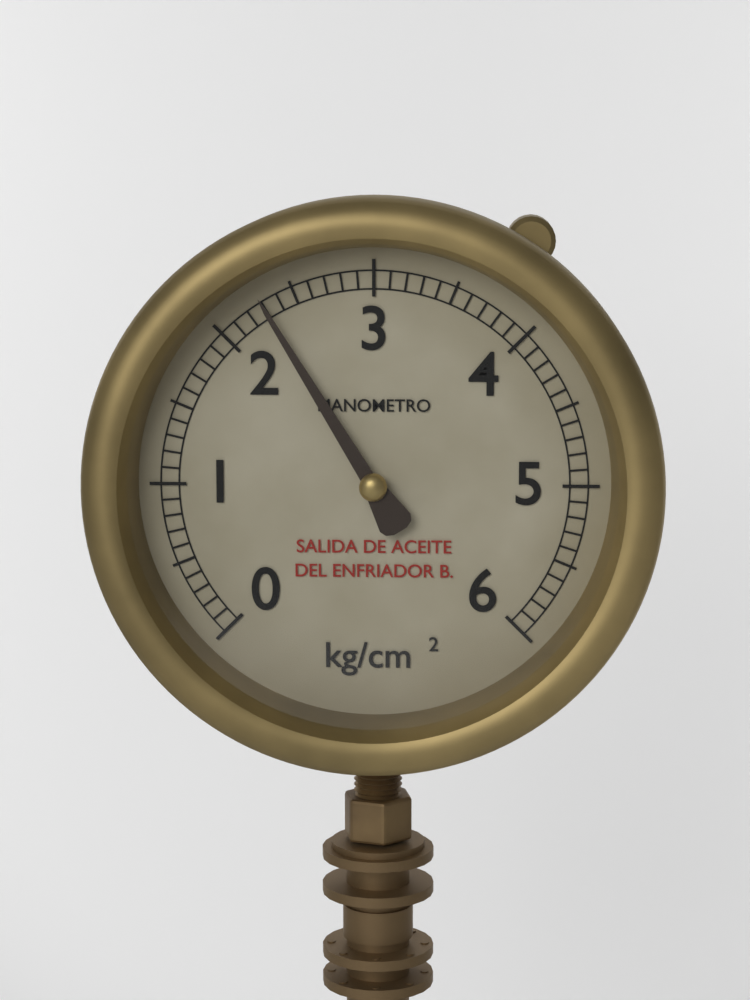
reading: 2.3 kg/cm²
